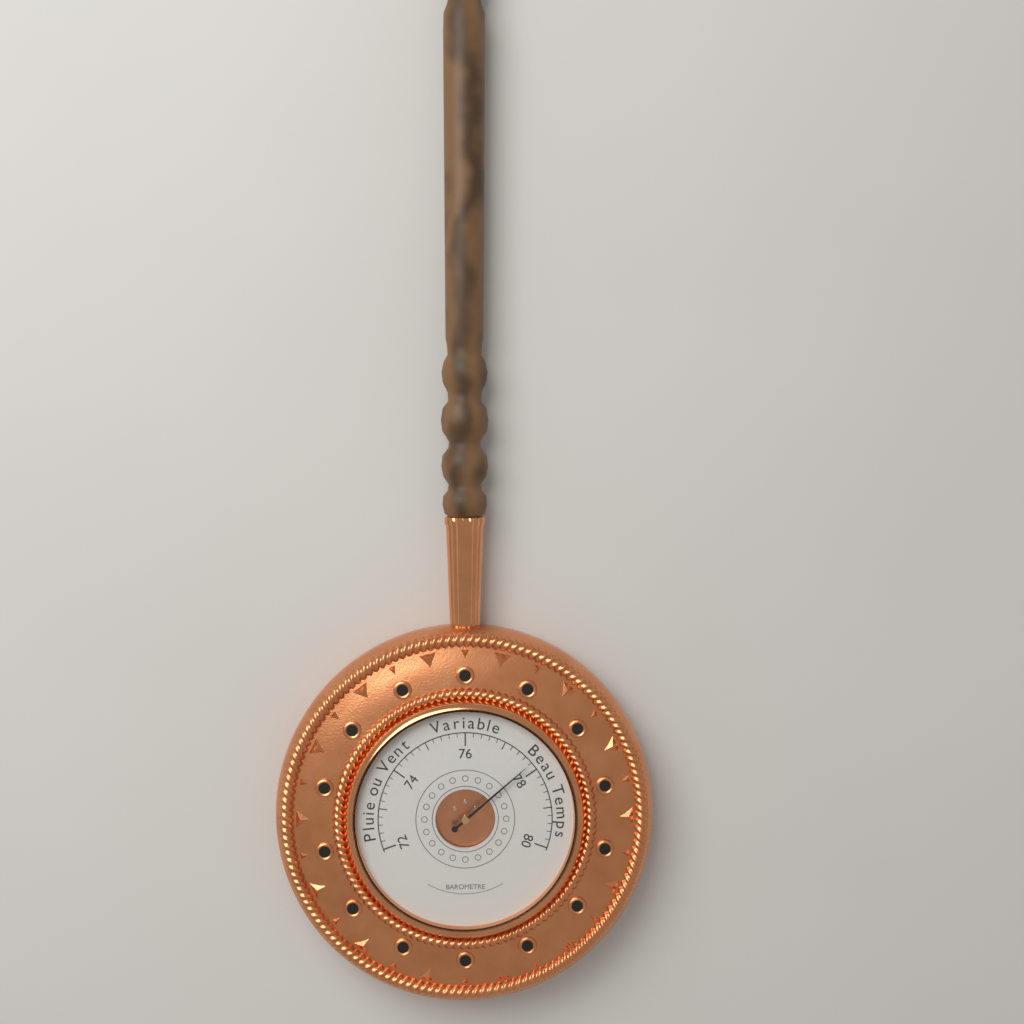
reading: 77.8 (no unit)
